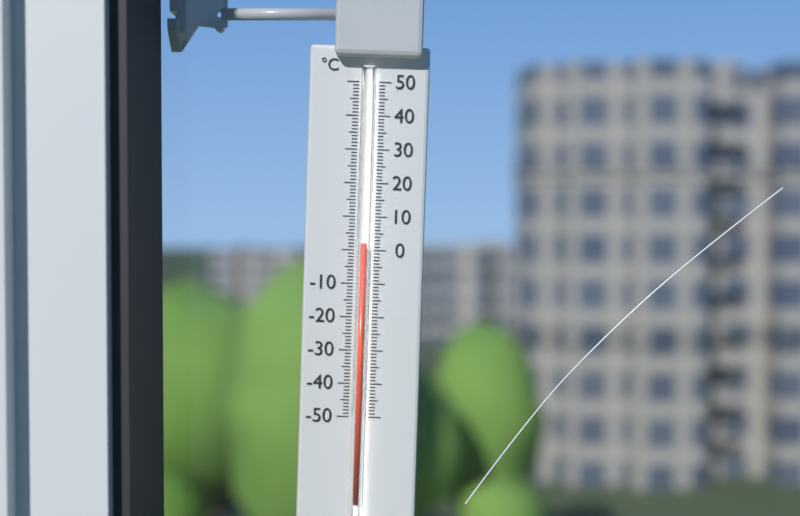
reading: 2 °C
